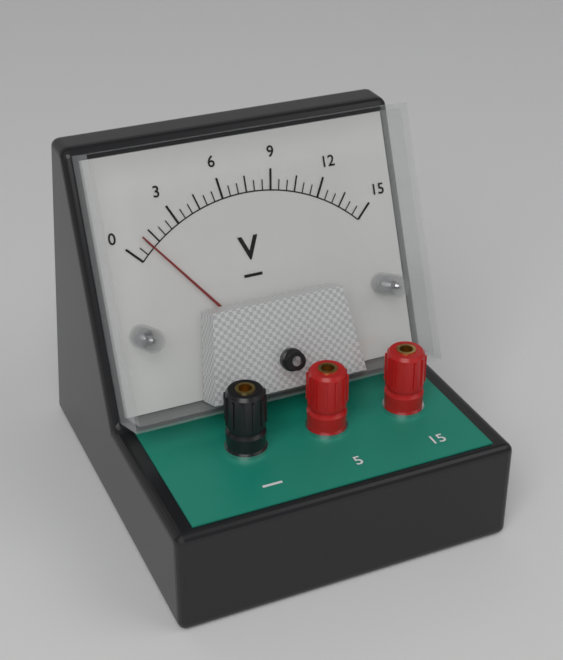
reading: 1.0 V
